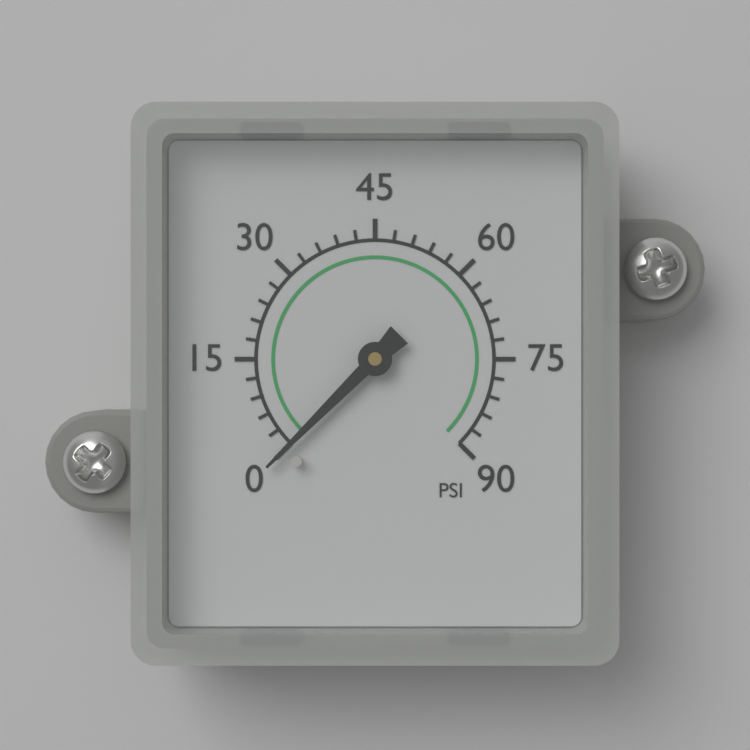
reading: 0 psi
